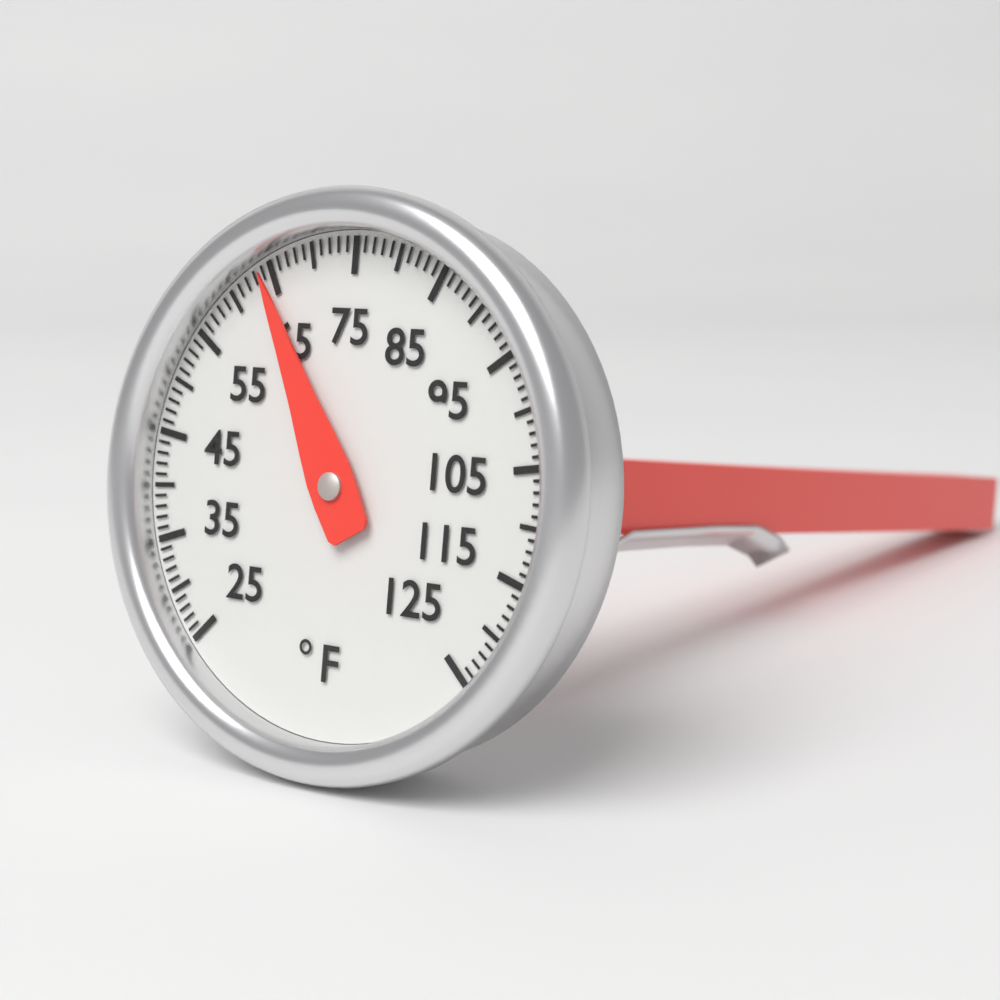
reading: 64 °F
